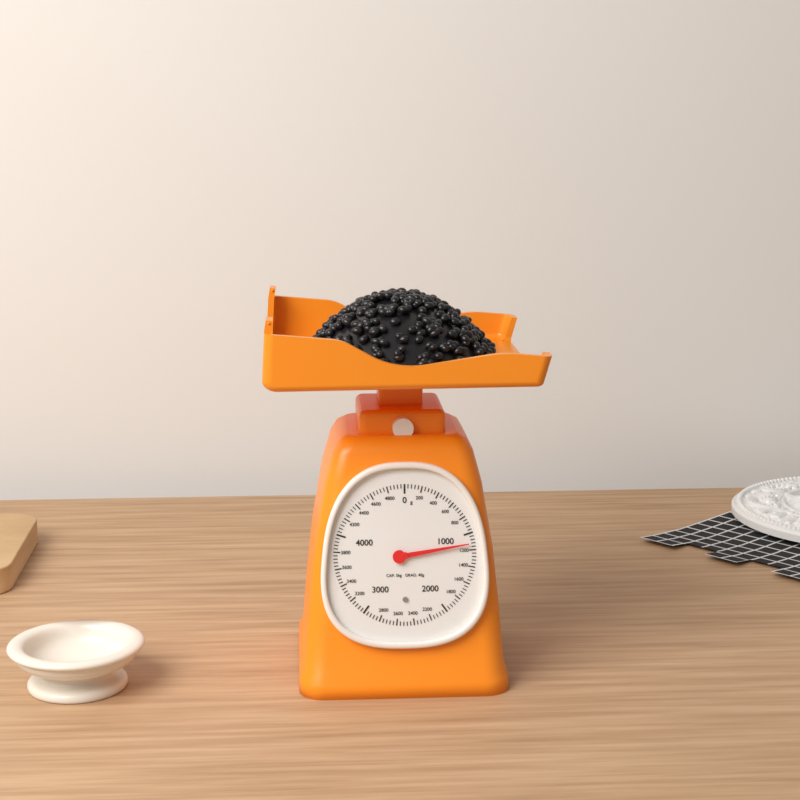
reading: 1120 g
